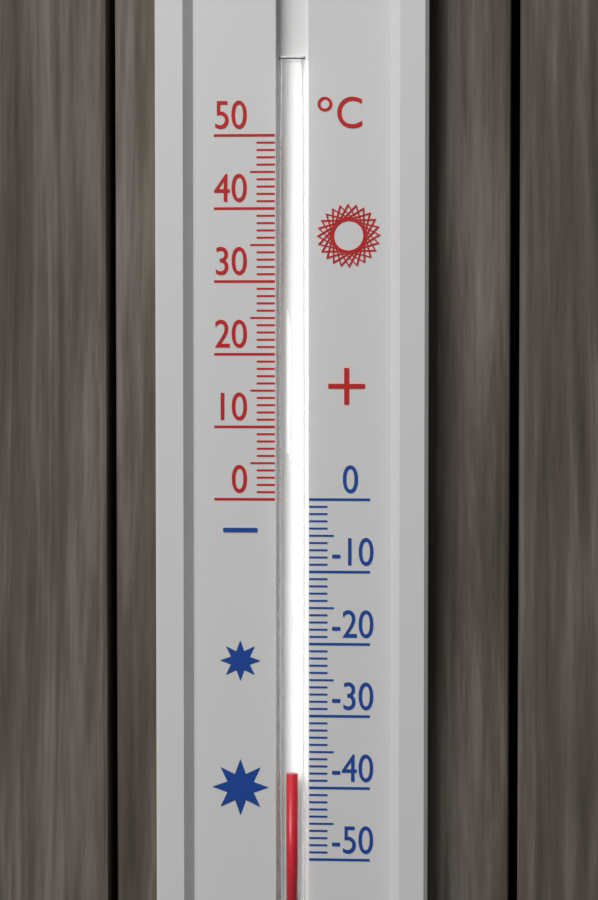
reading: -38 °C
